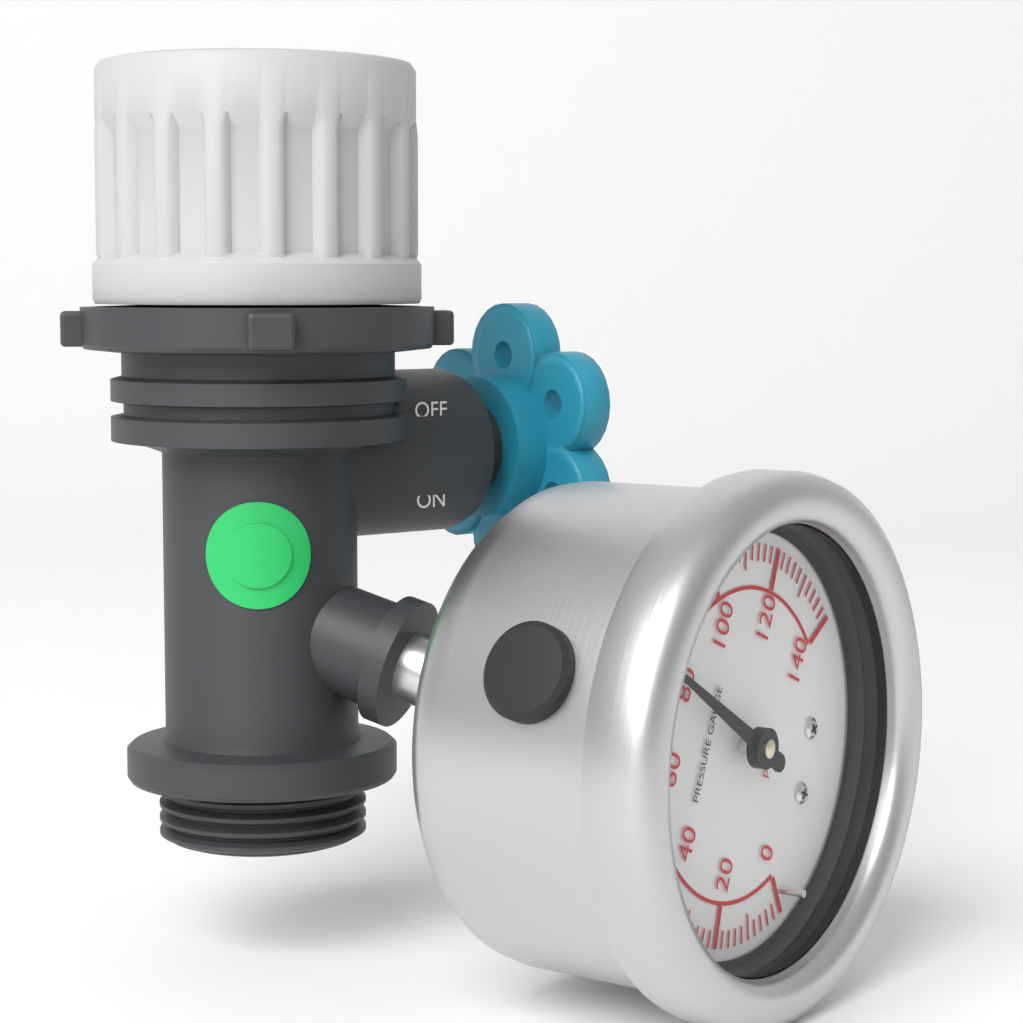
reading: 78 psi
